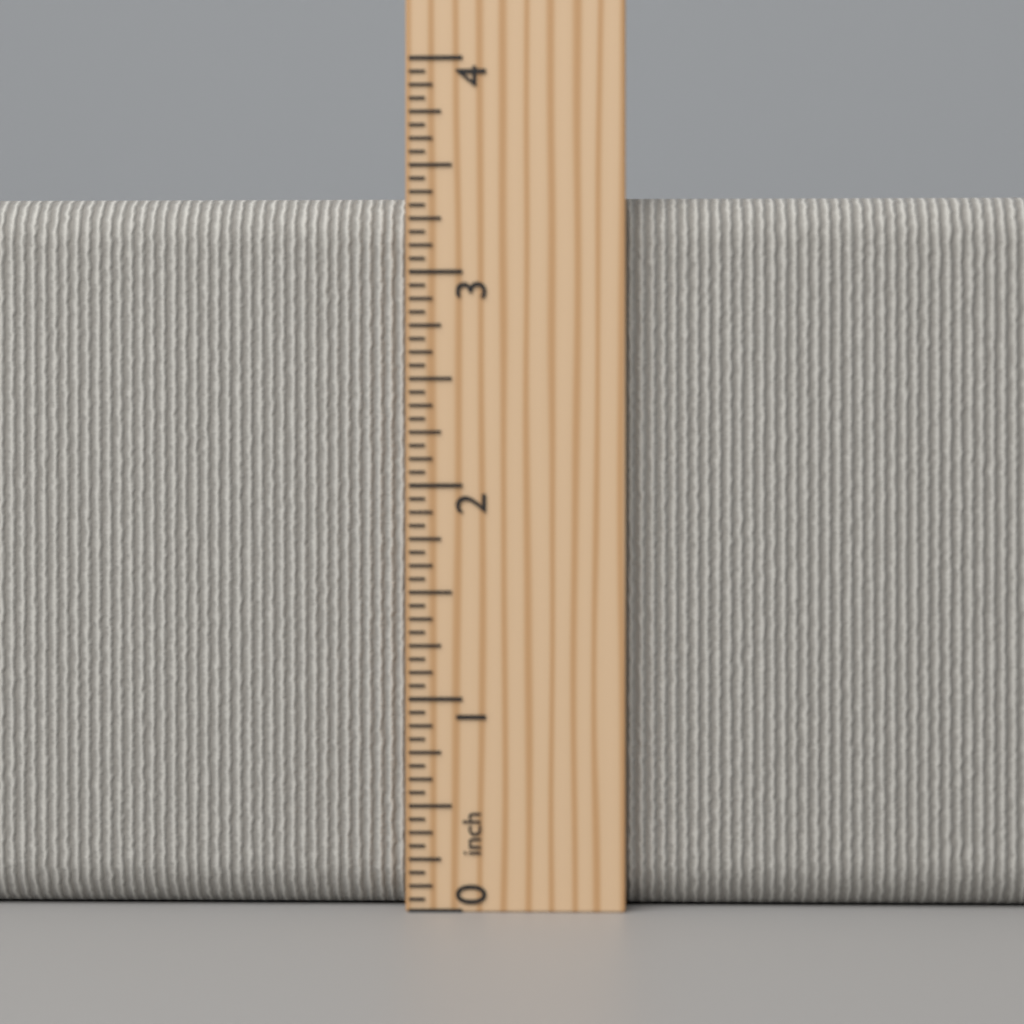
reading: 3.3750 inch
